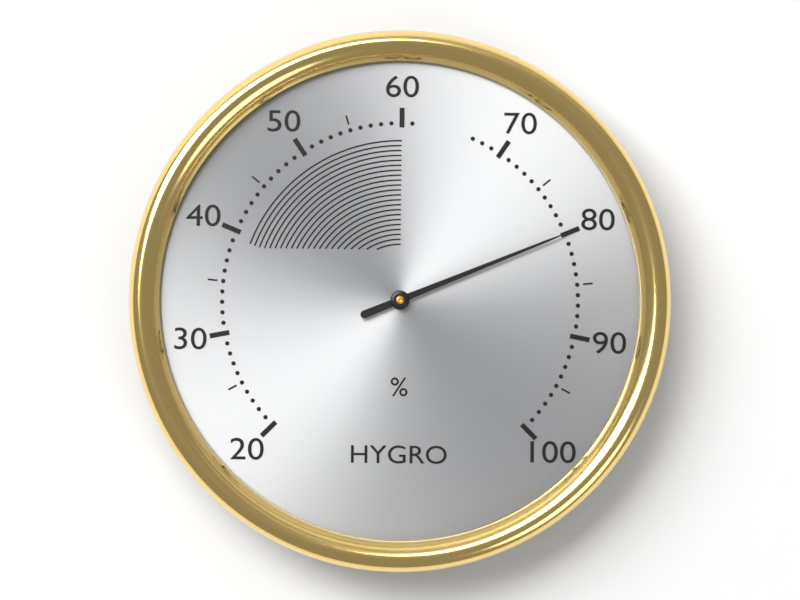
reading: 80 %
